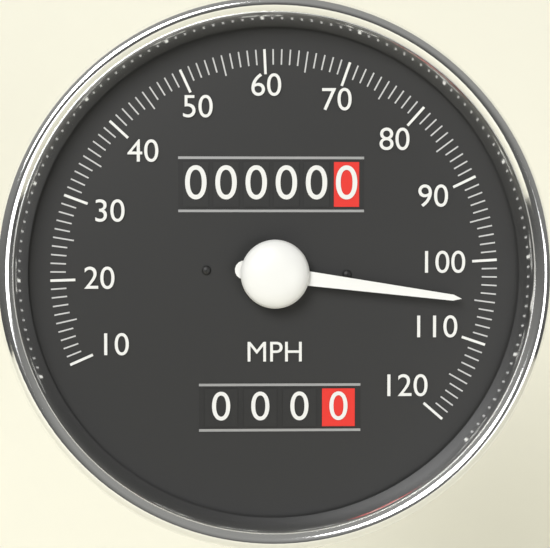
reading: 105 MPH
